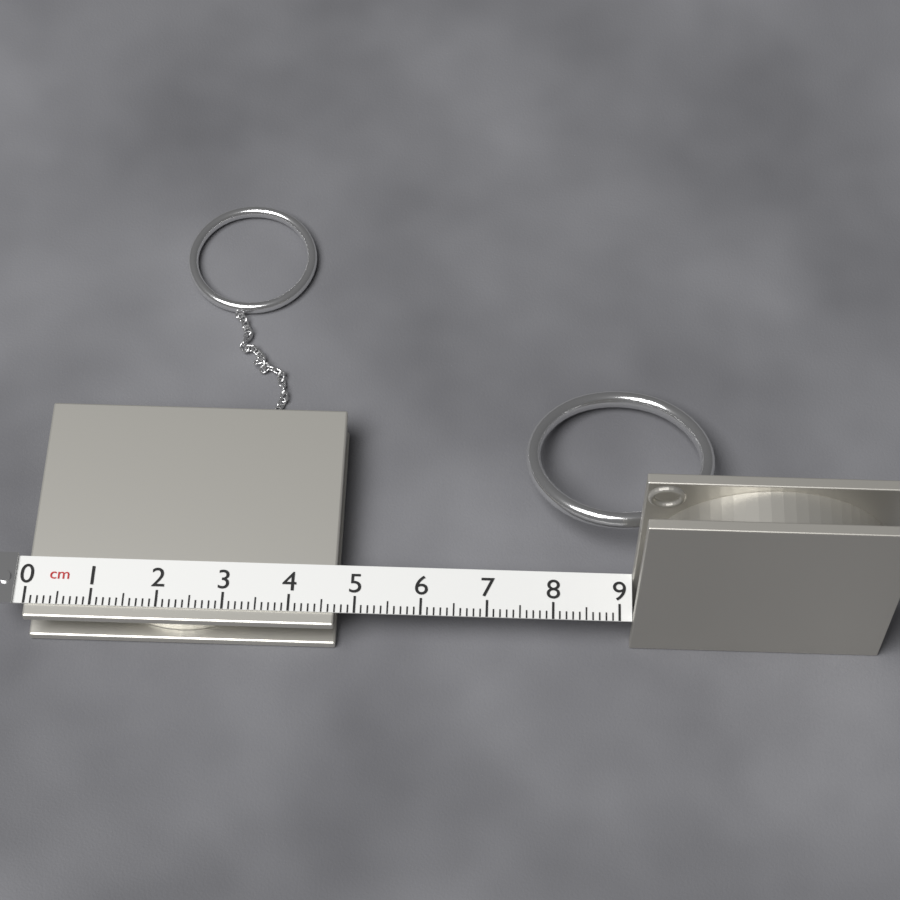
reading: 4.7 cm
